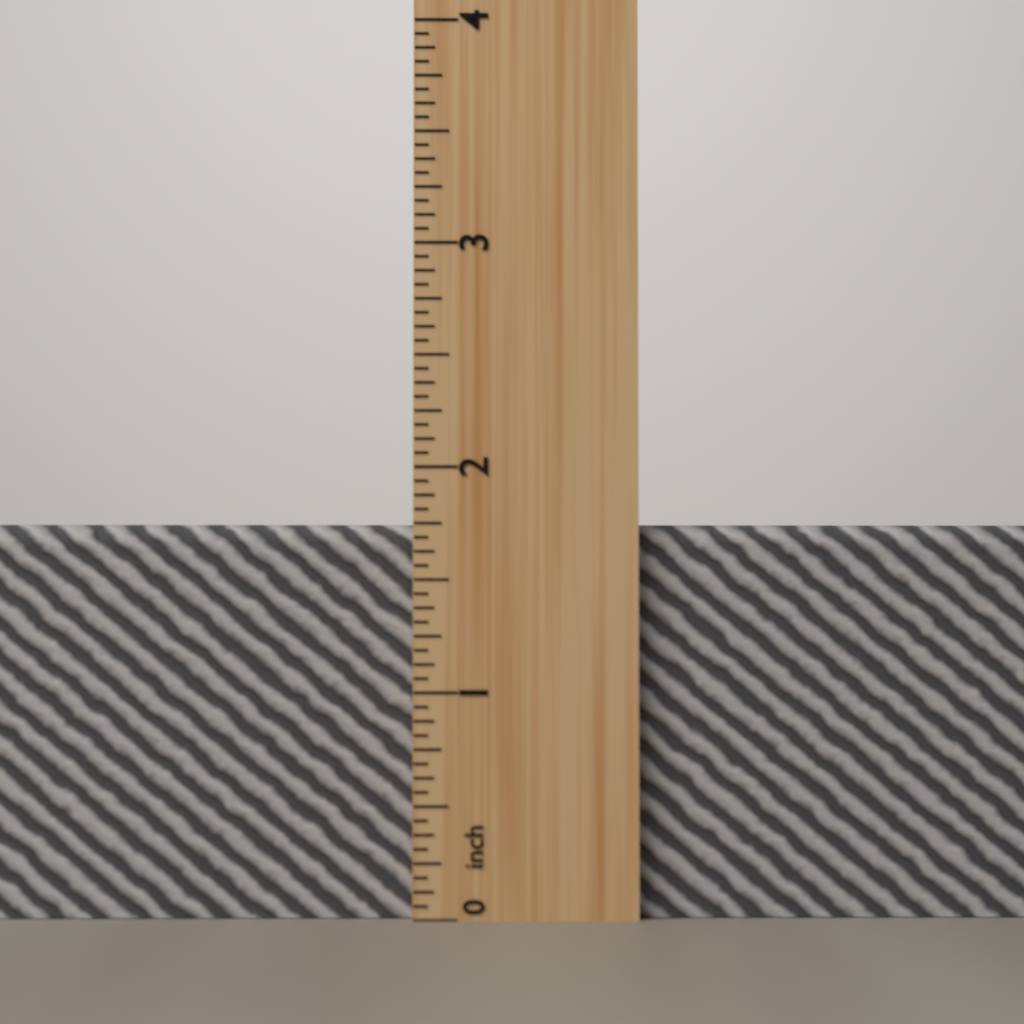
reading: 1.7500 inch
